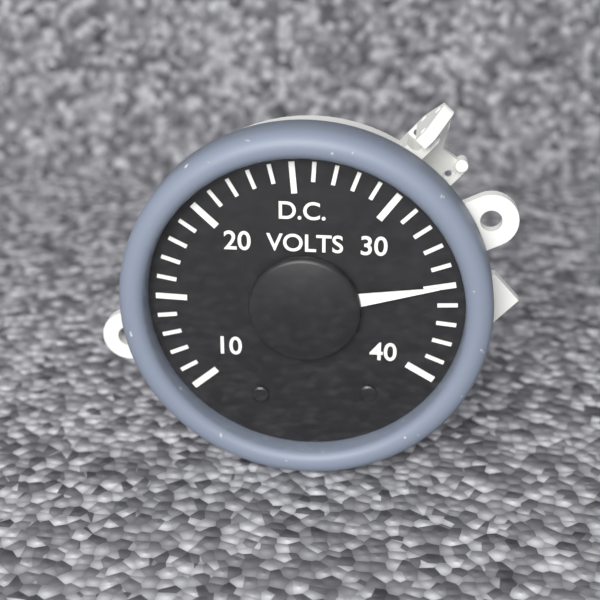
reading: 35 V
